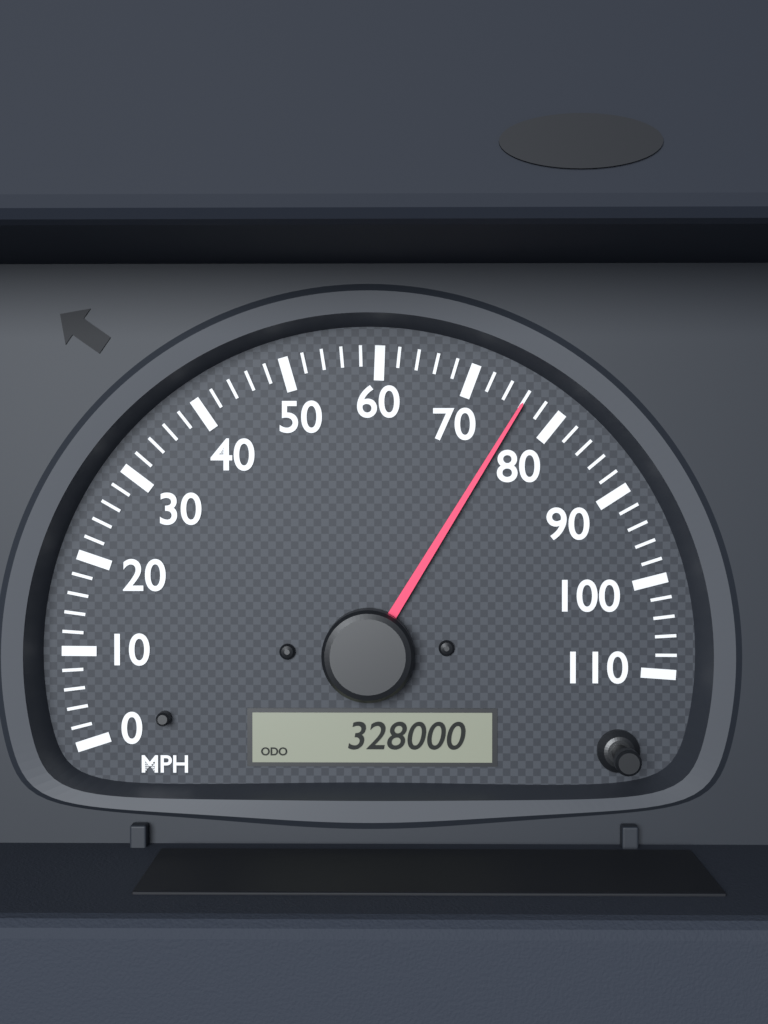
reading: 76 MPH
